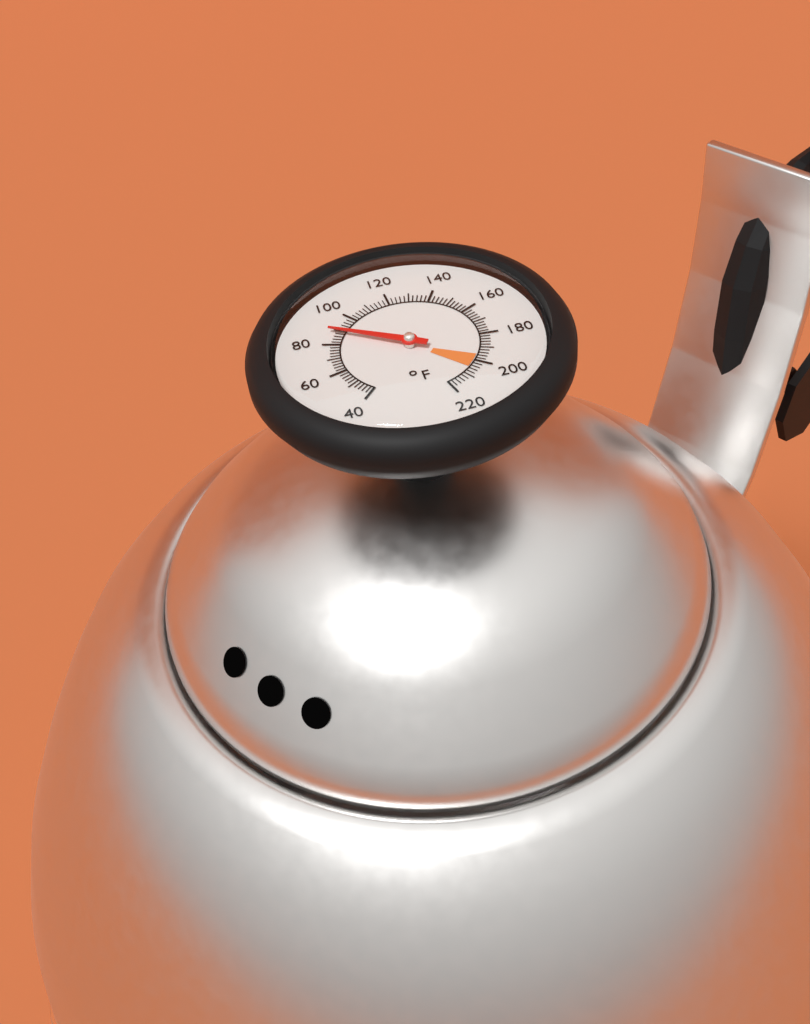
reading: 88 °F
